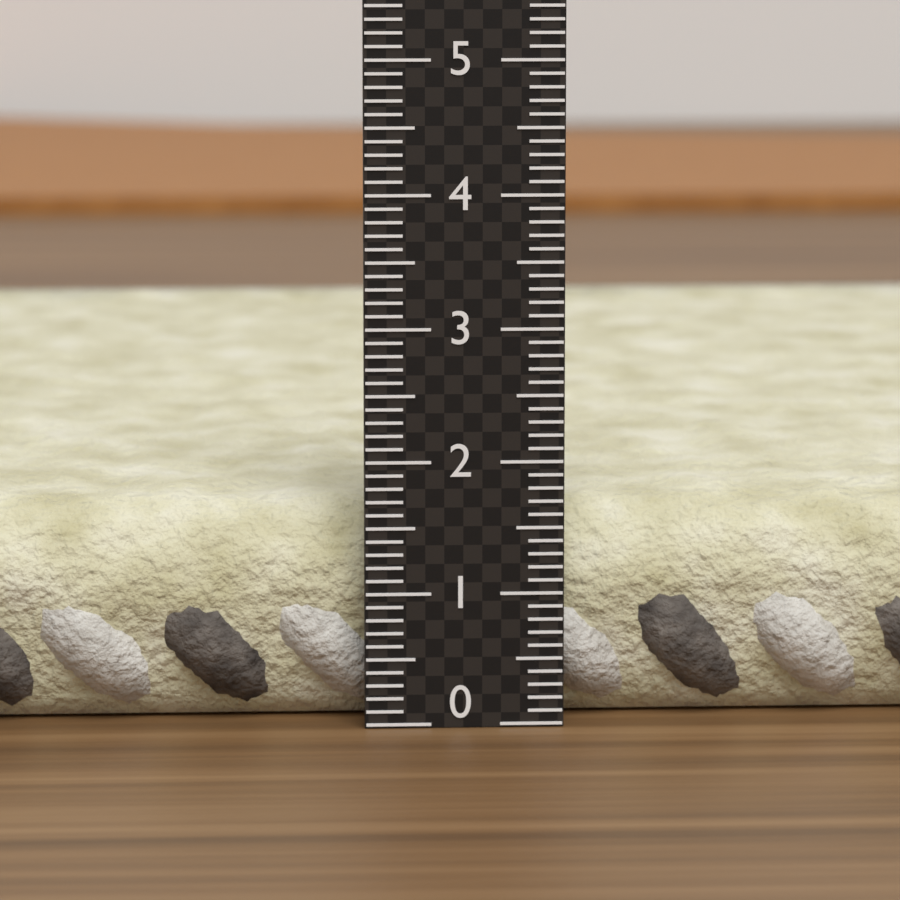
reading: 1.7 (no unit)
